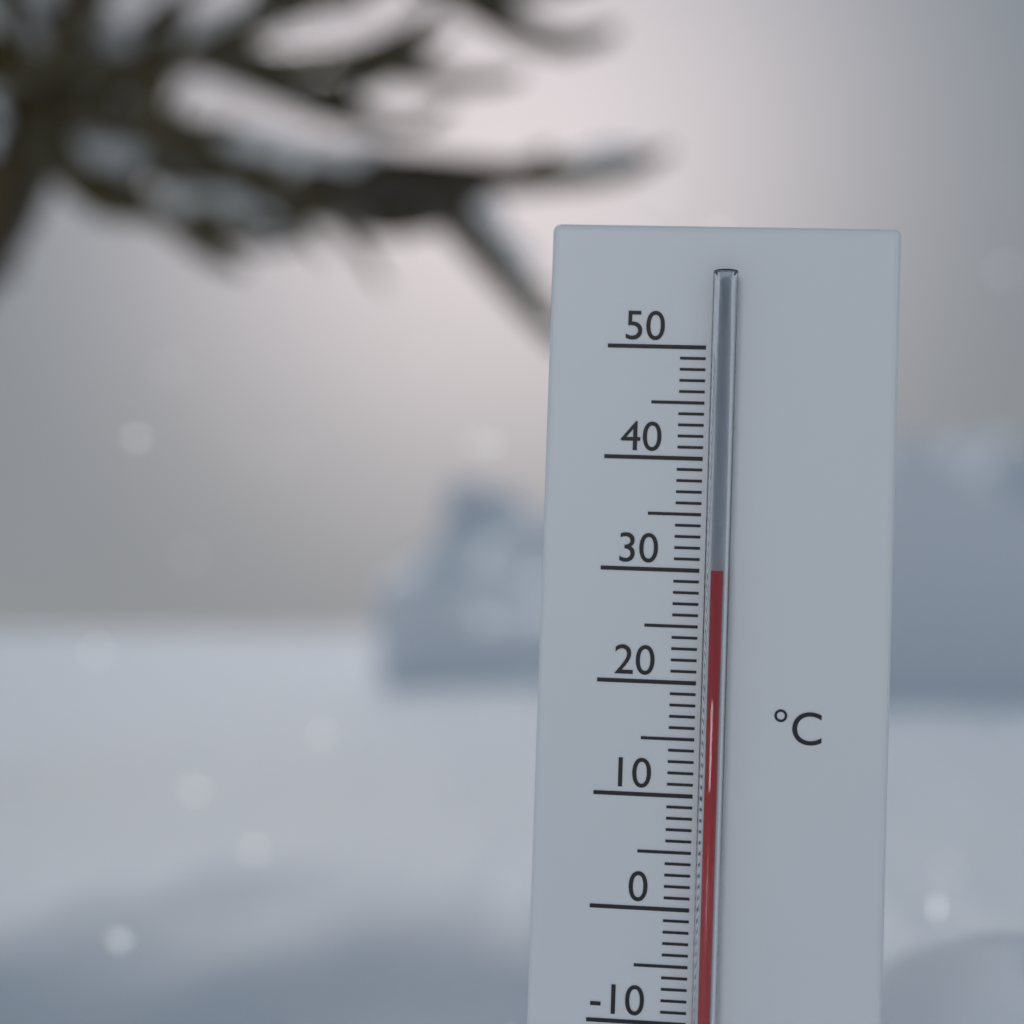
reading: 30 °C
